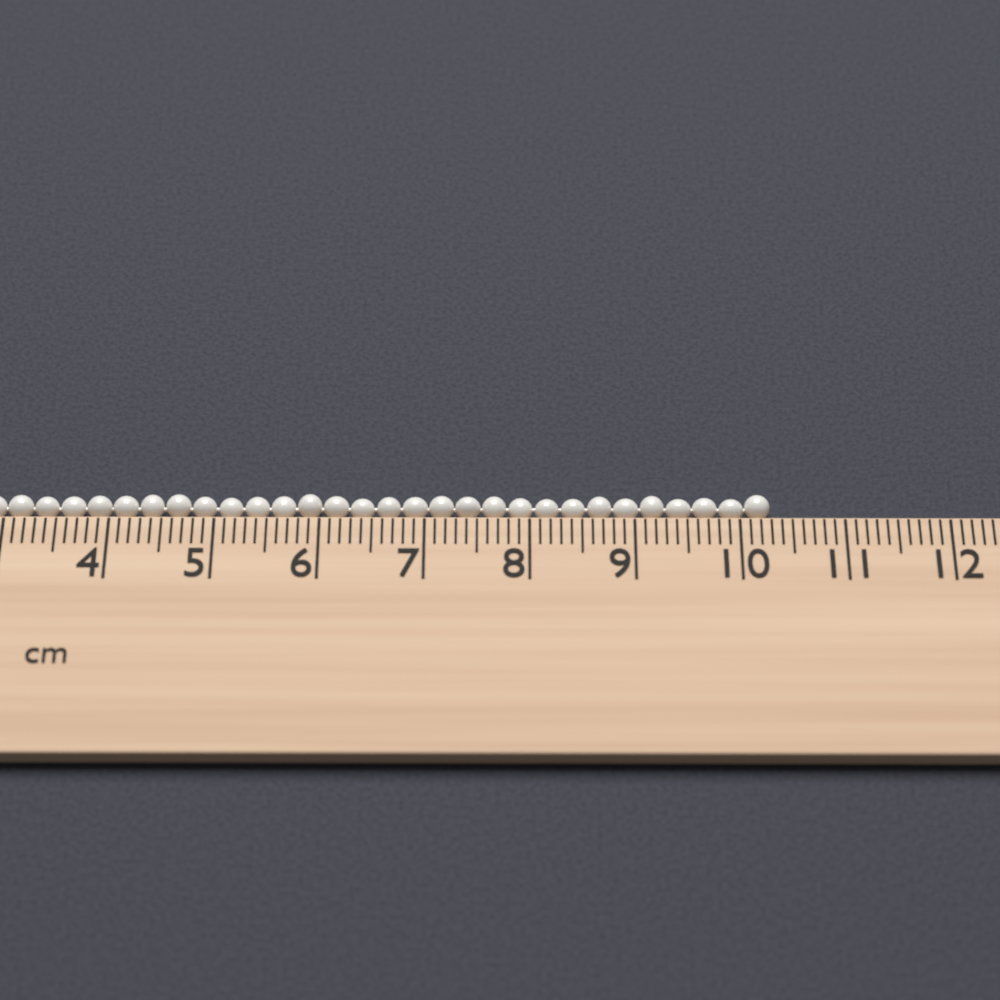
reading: 10.3 cm
